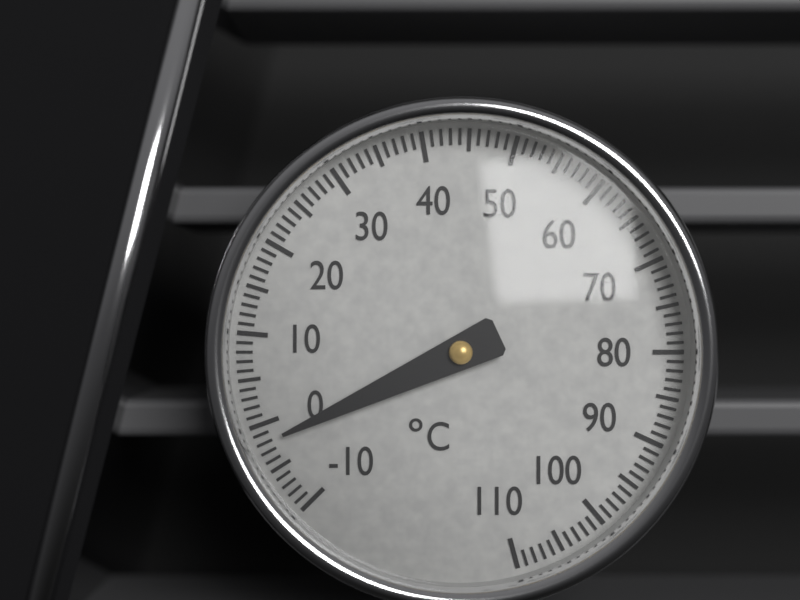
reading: -2 °C
